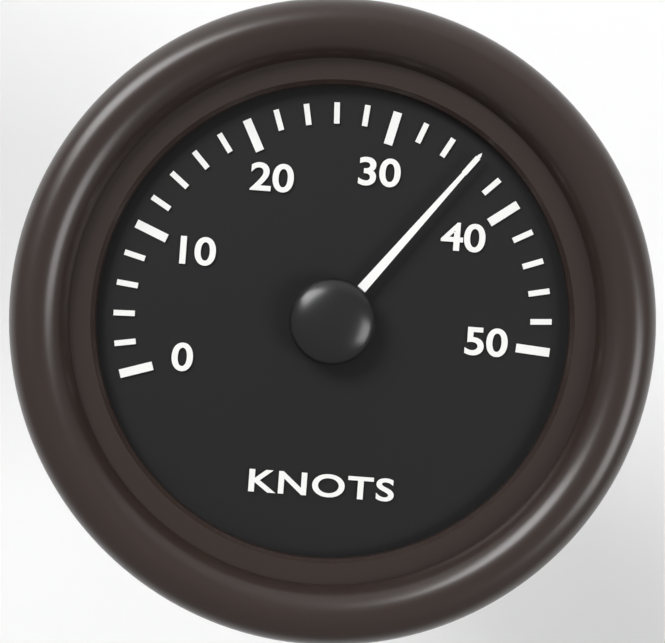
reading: 36 knots
